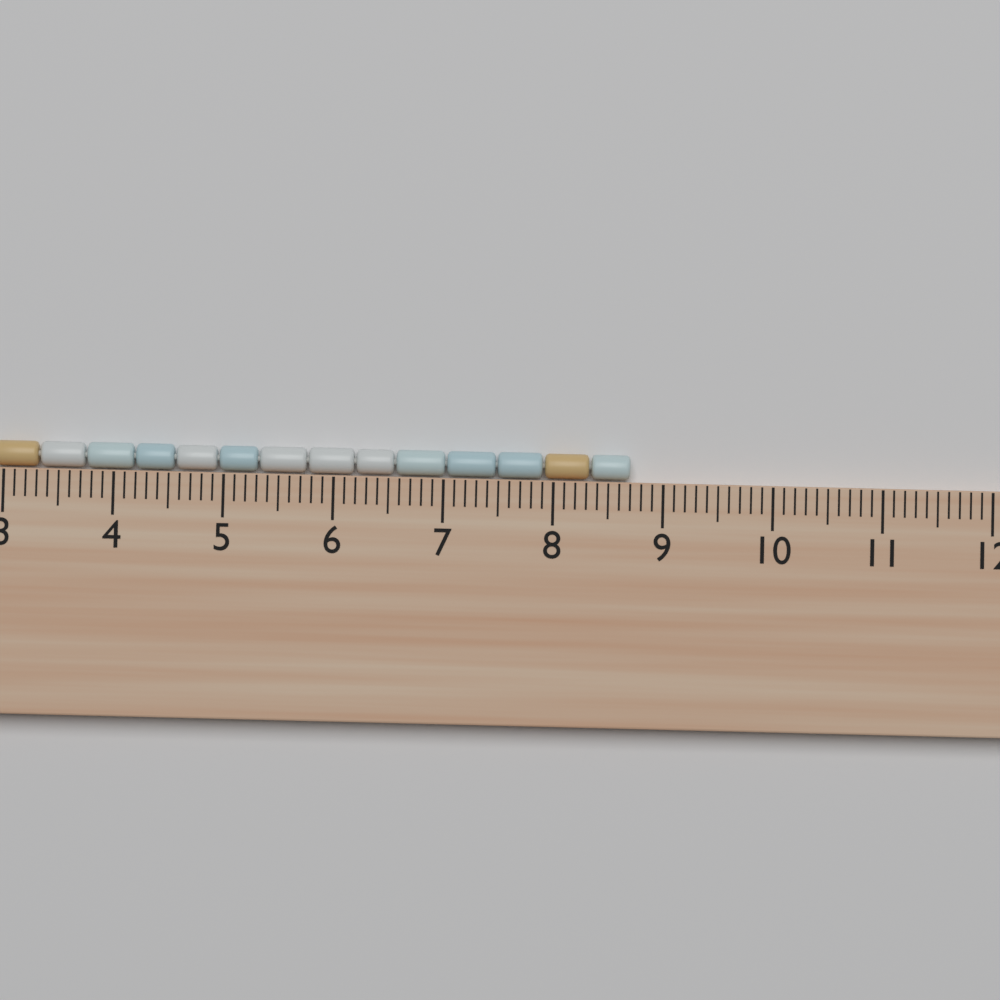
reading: 8.7 cm
